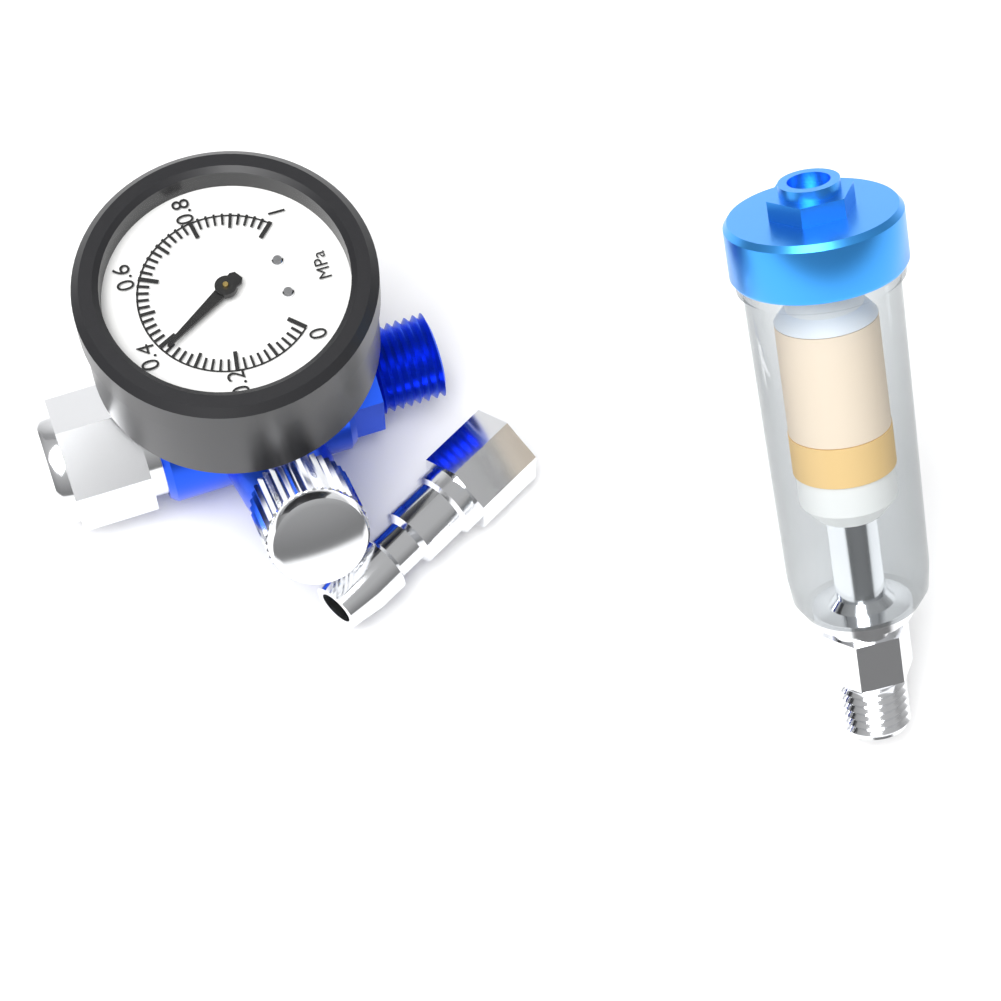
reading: 0.38 MPa
